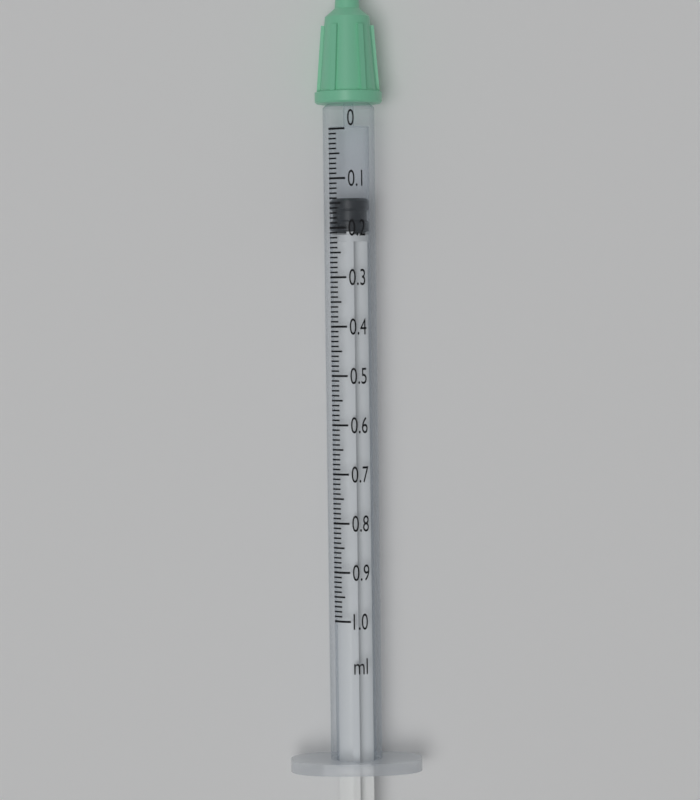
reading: 0.14 ml
